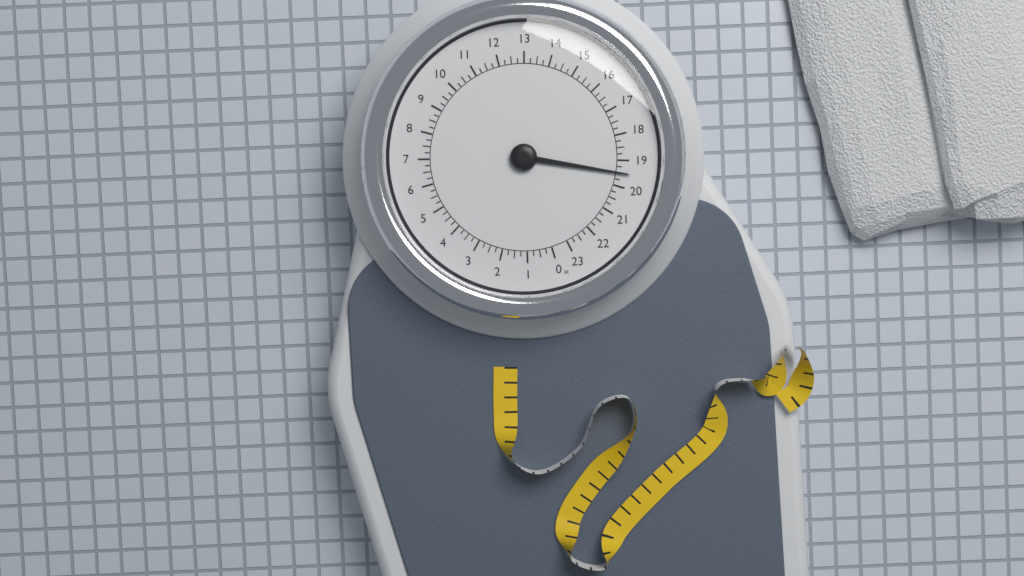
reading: 19.50 st
